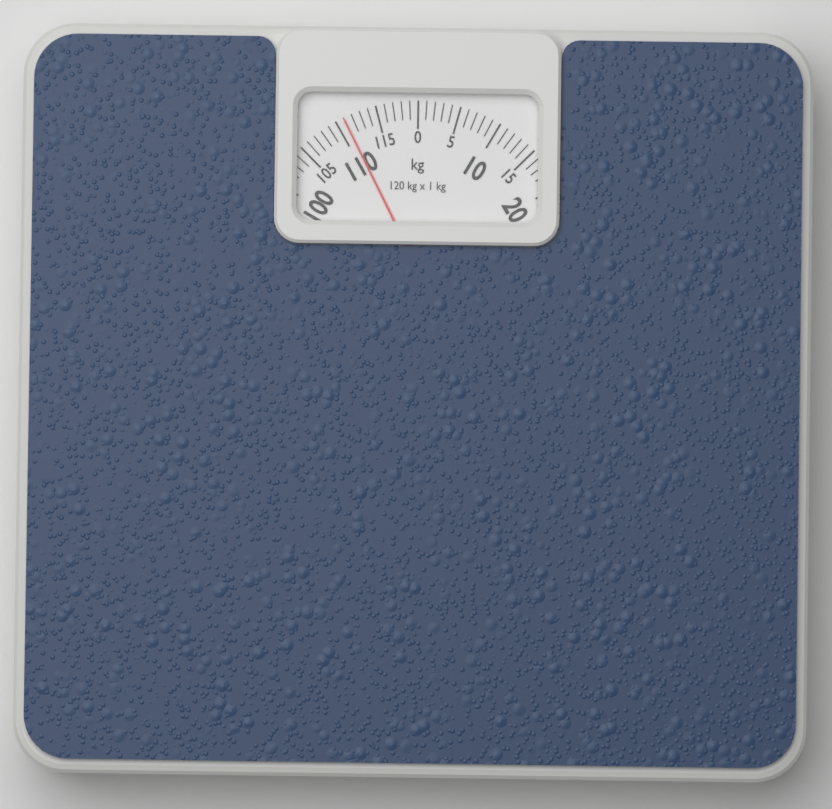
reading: 111 kg
